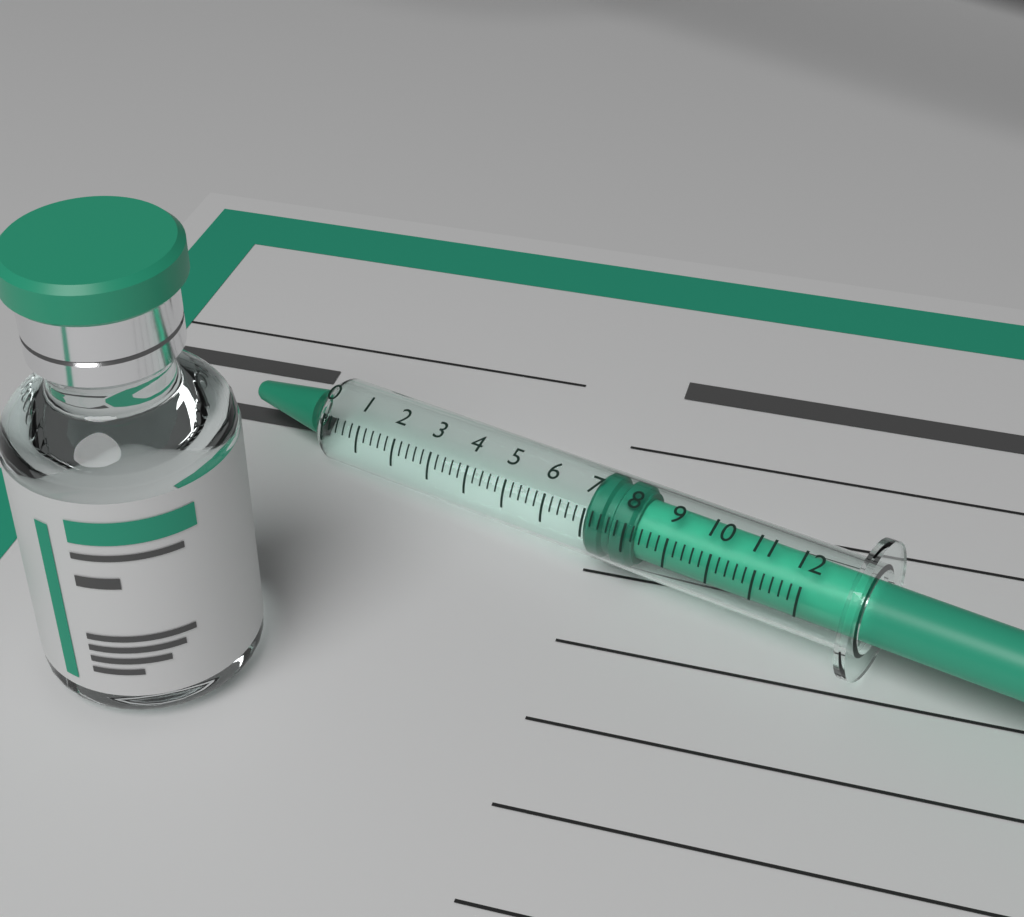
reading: 7.0 (no unit)
